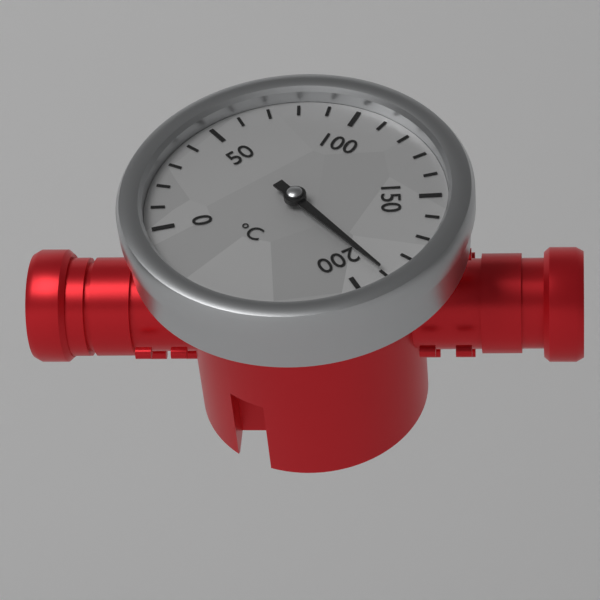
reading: 190 °C
